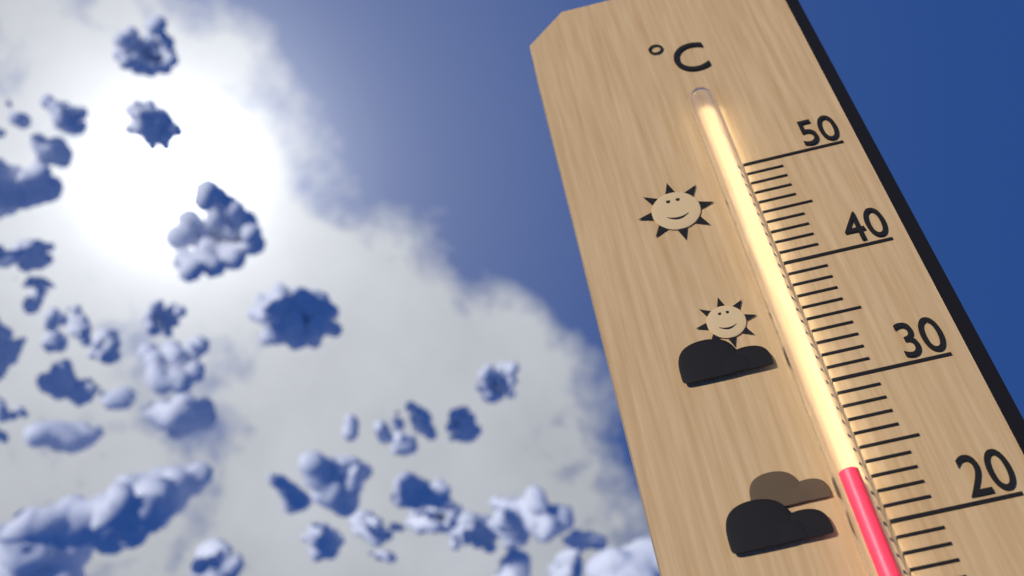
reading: 23 °C
